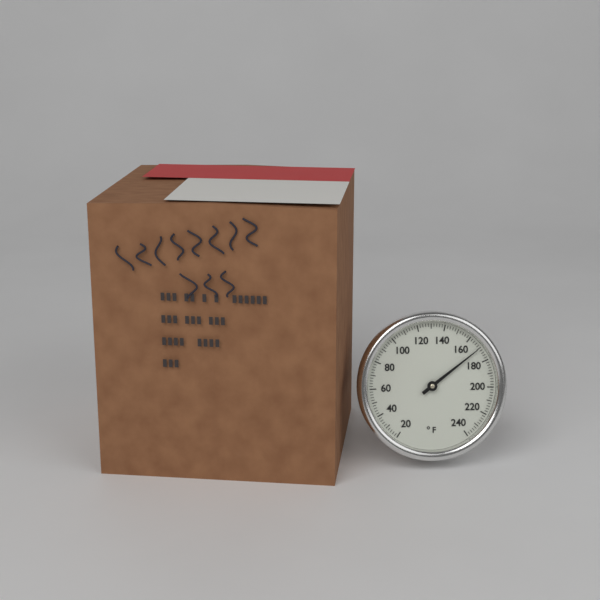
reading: 170 °F
